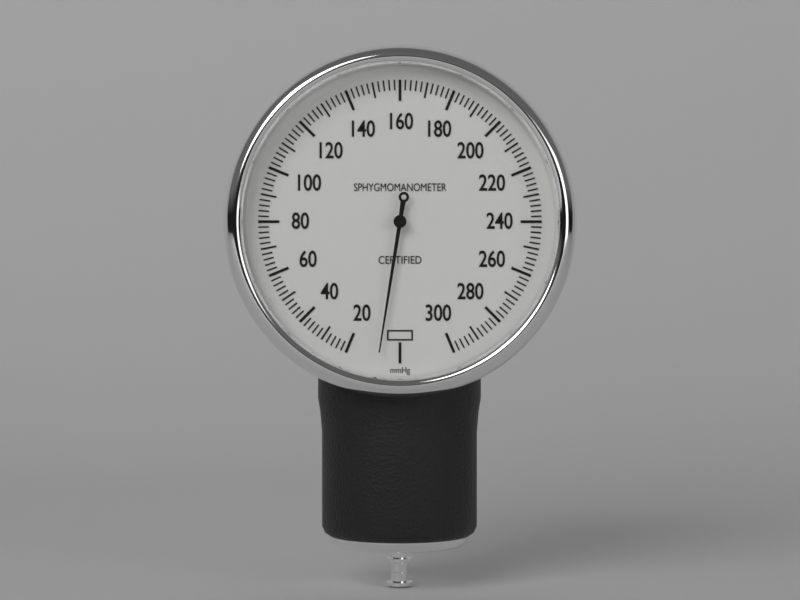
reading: 8 mmHg
